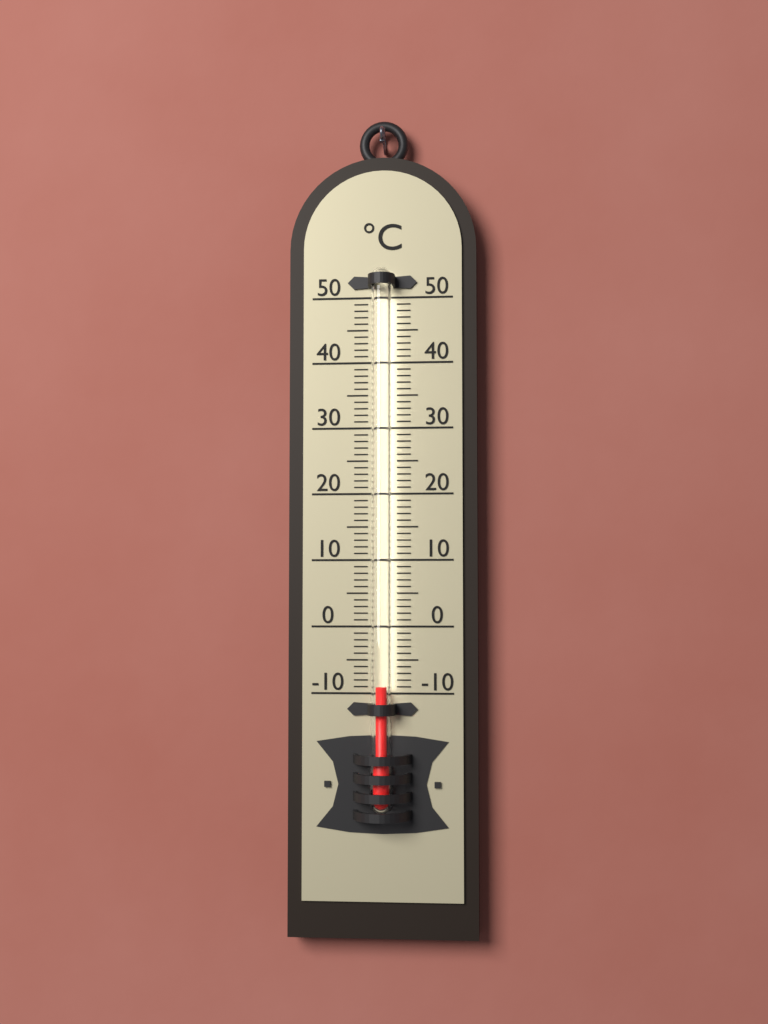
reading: -9 °C
